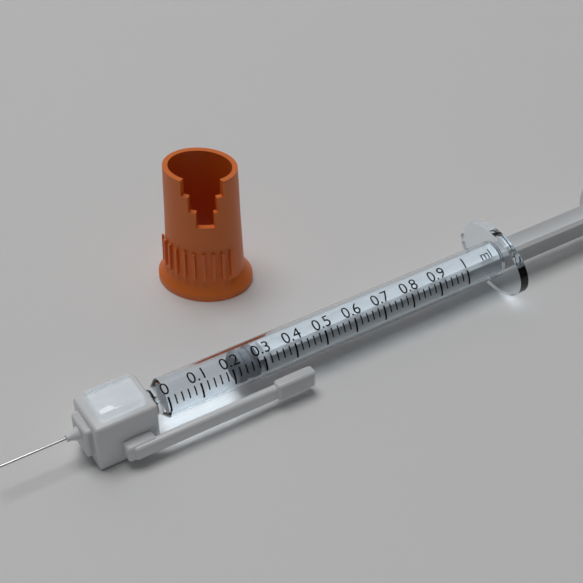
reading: 0.22 ml
